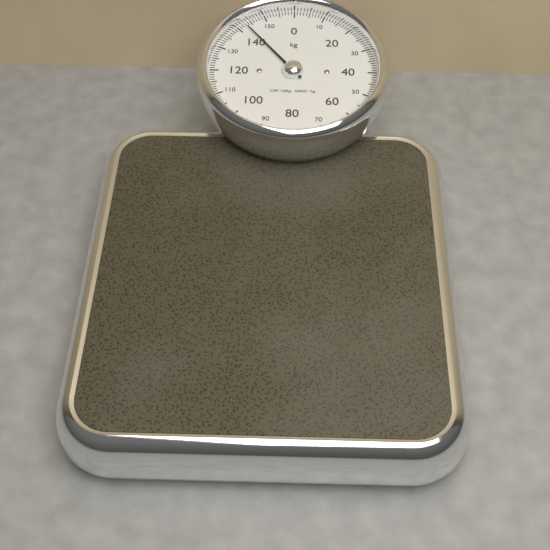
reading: 143 kg
